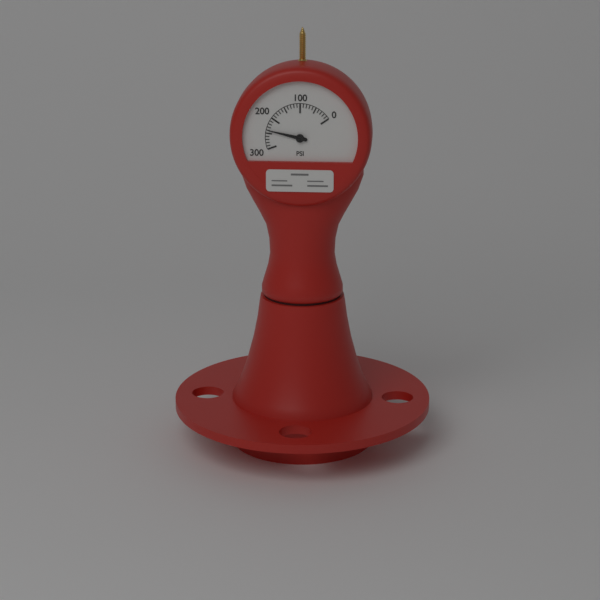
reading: 240 psi
